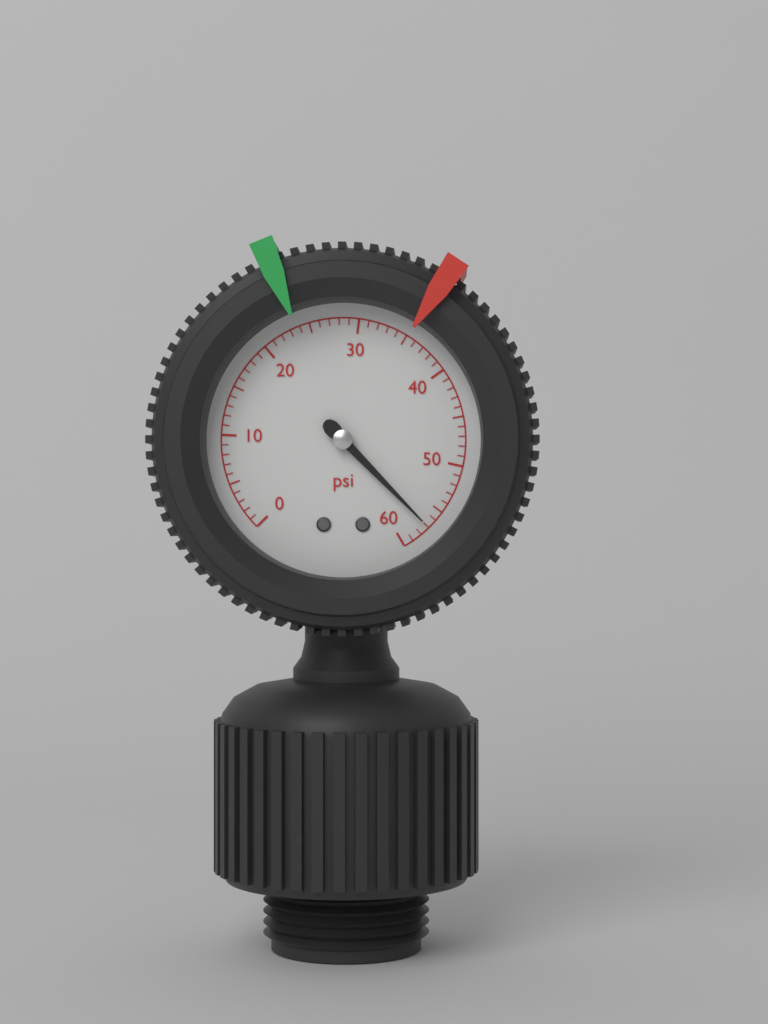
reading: 57 psi
